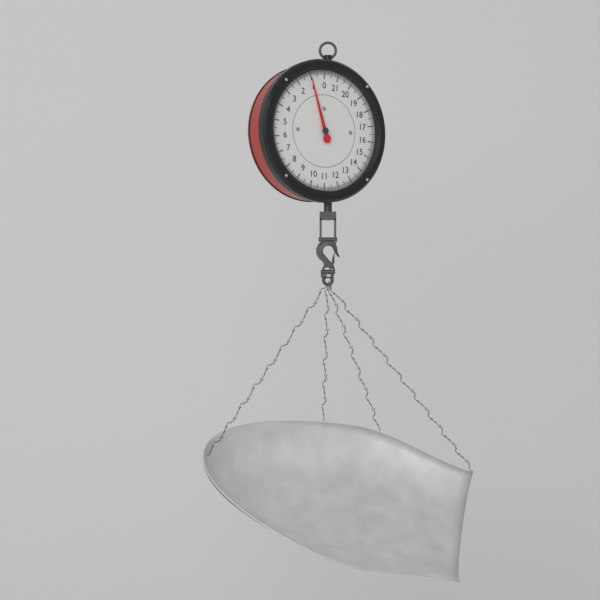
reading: 1.0 lb
